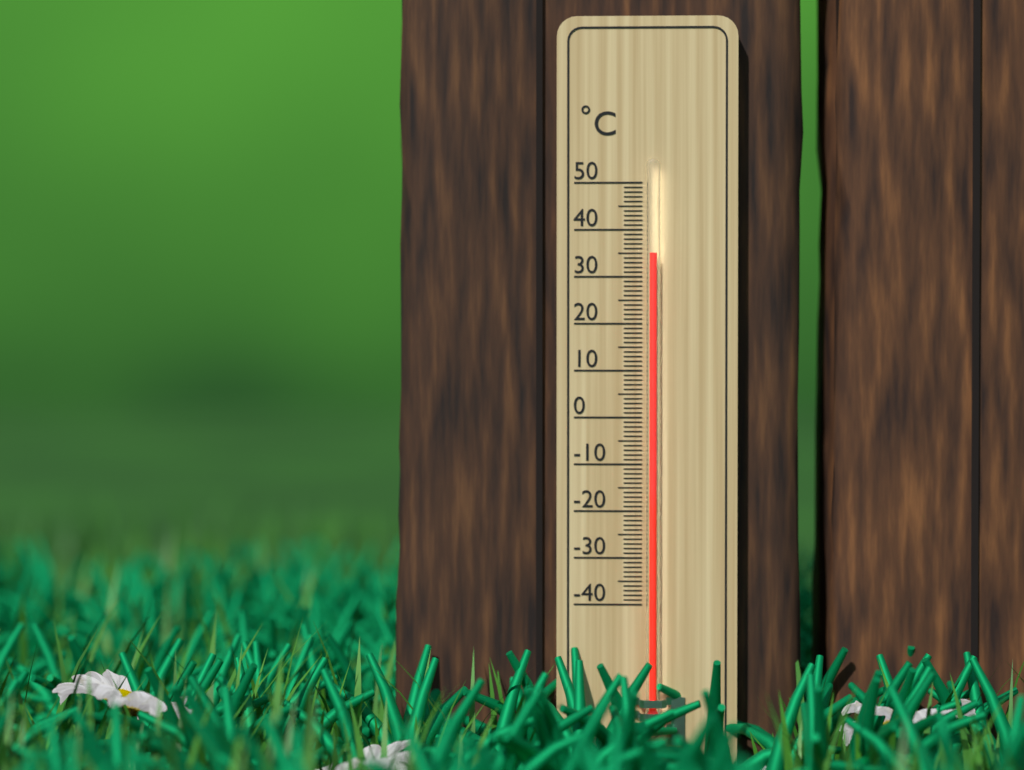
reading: 35 °C
